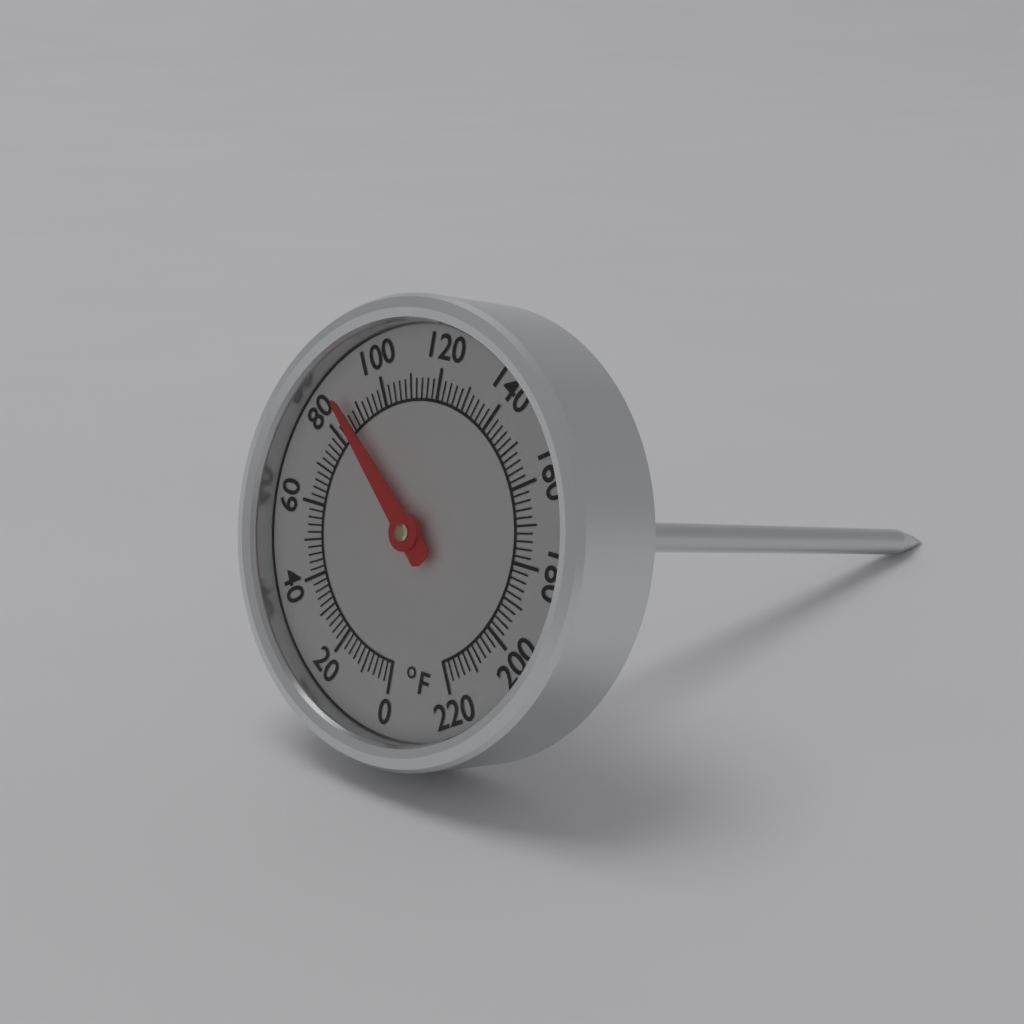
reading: 86 °F
